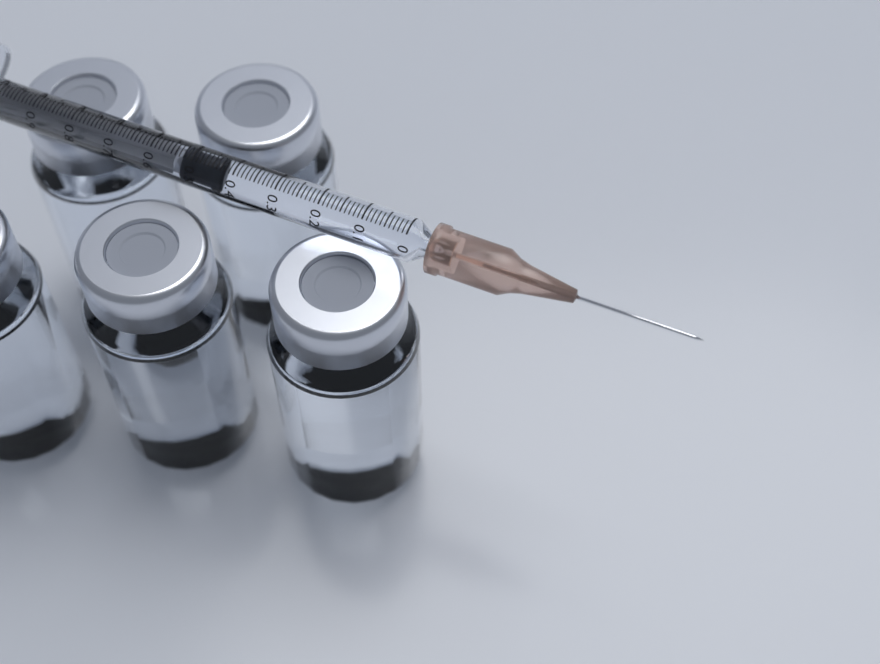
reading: 0.42 ml
